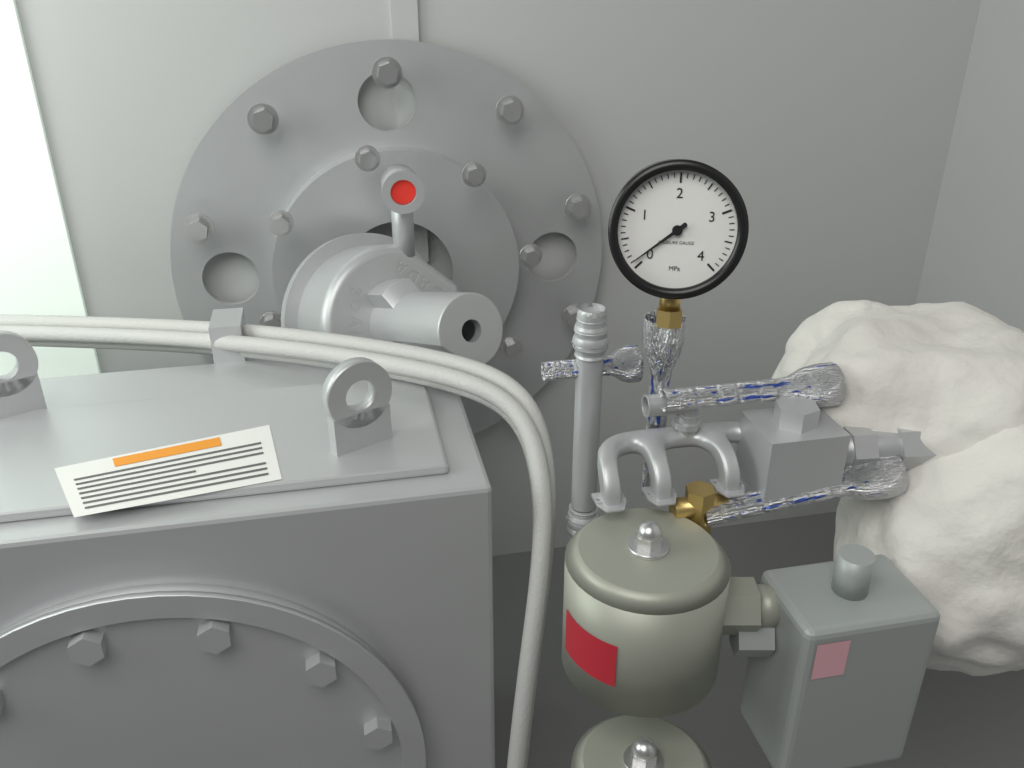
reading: 0.1 MPa
